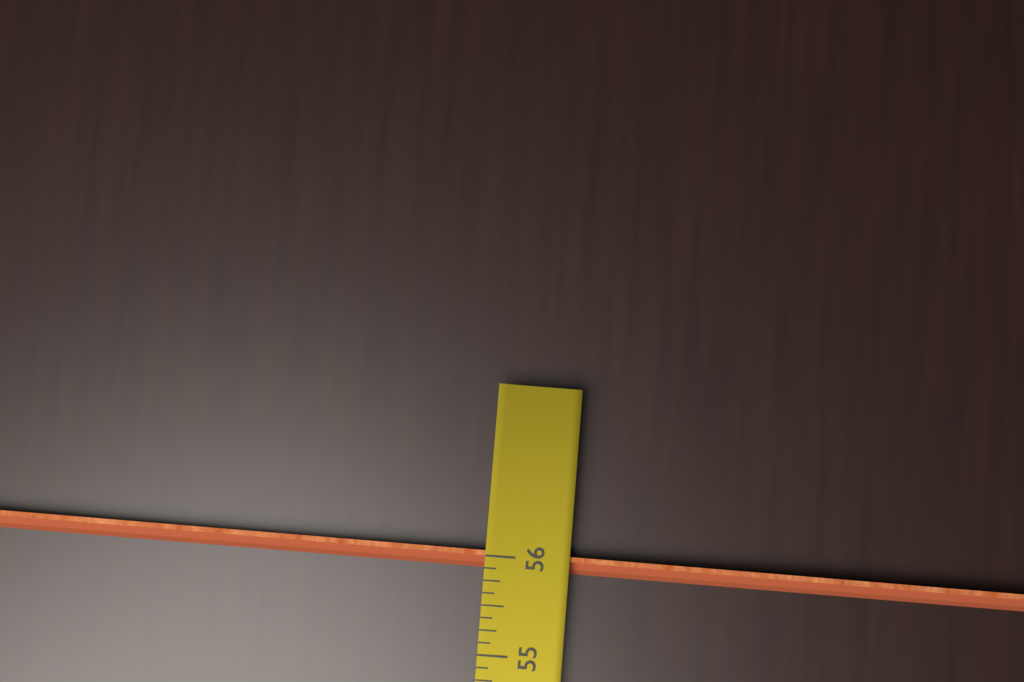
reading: 55.875 in
